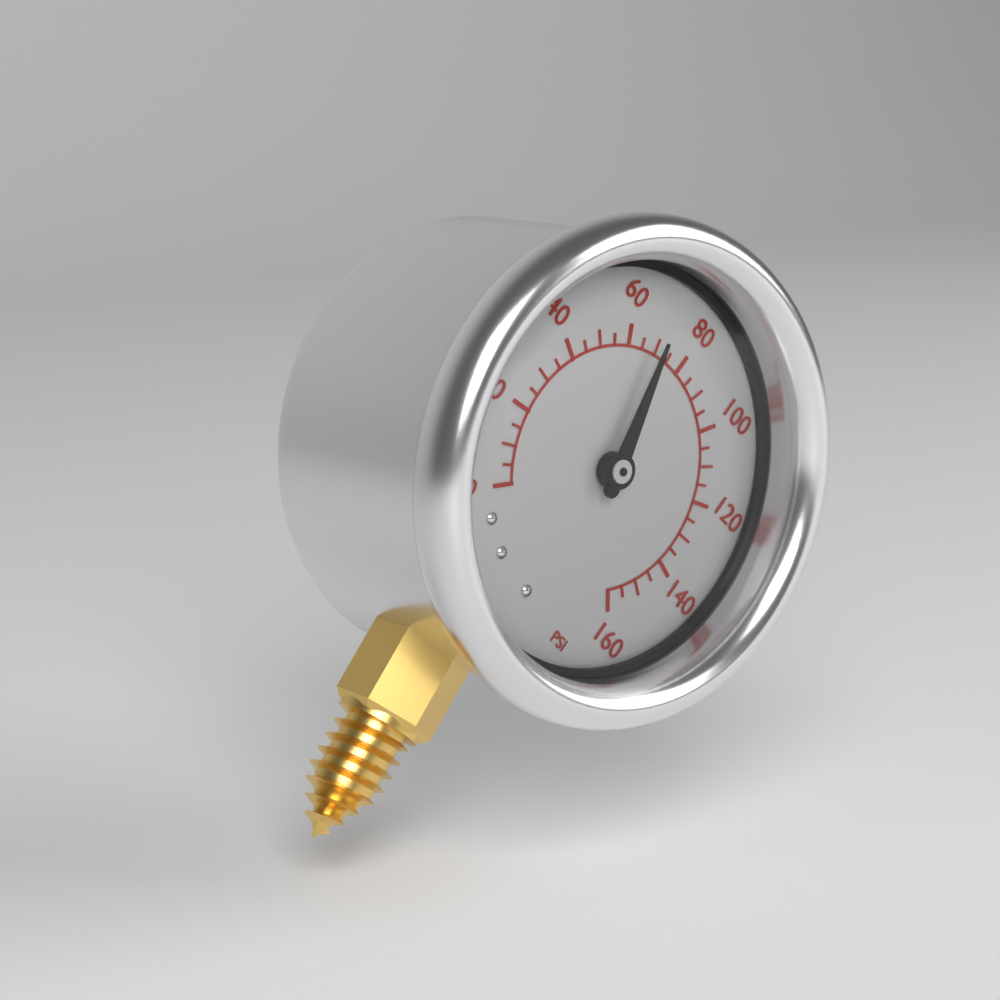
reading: 70 psi
